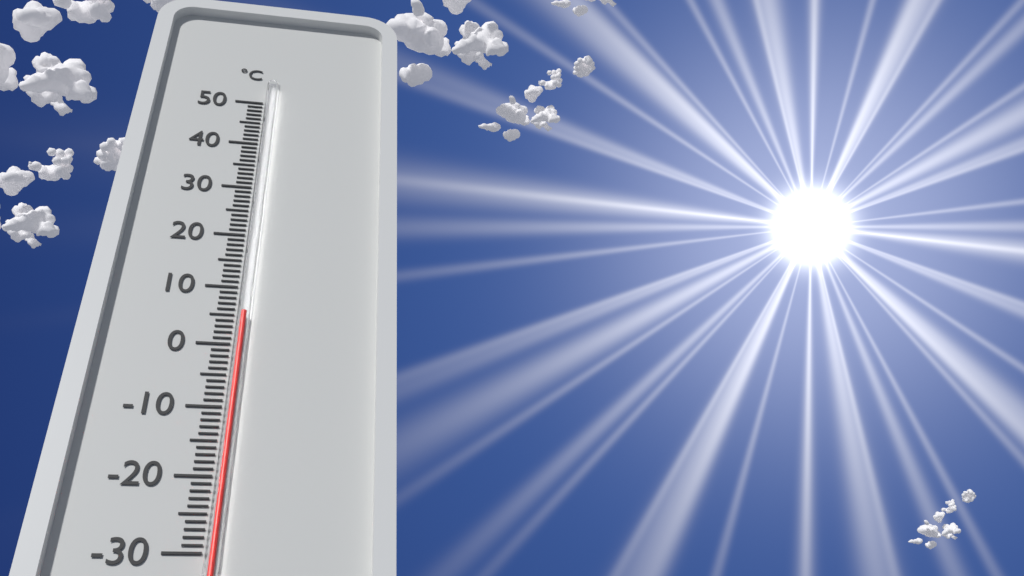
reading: 5 °C
